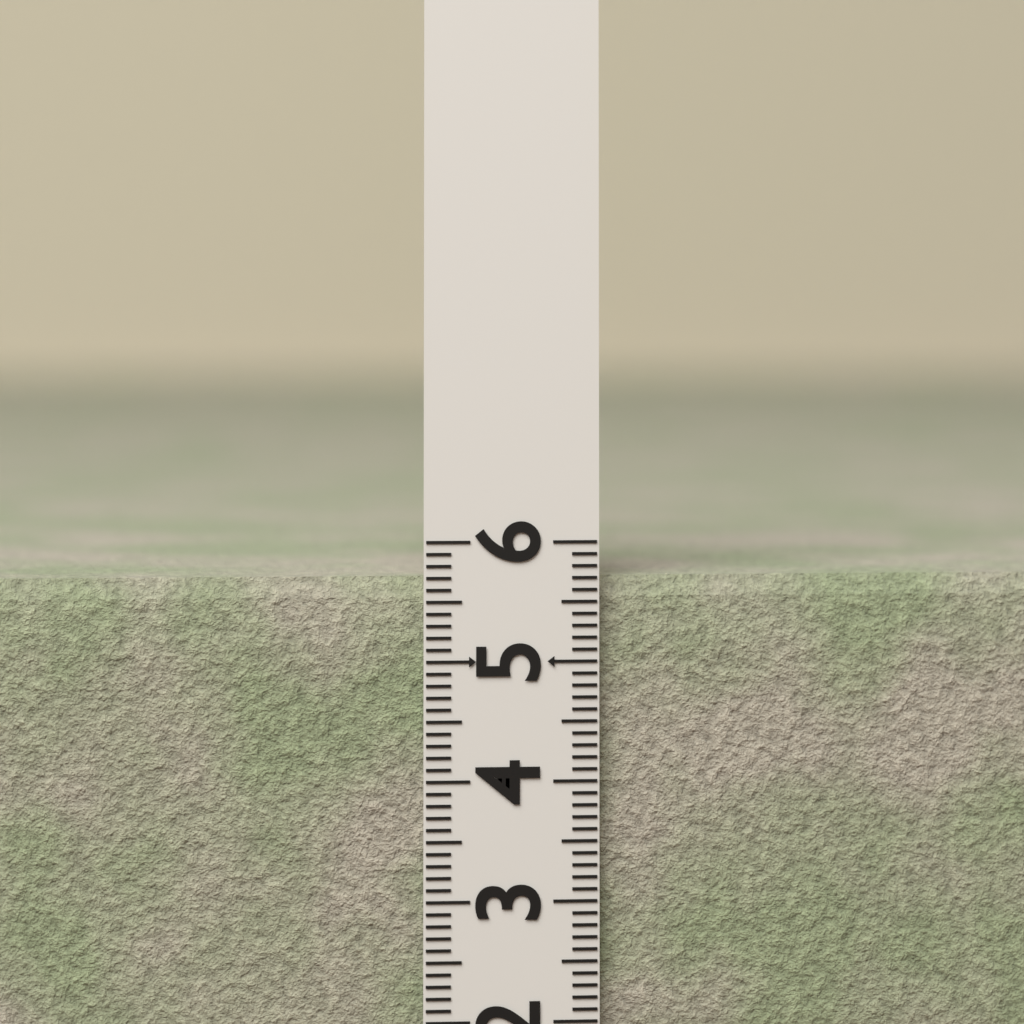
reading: 5.7 (no unit)
